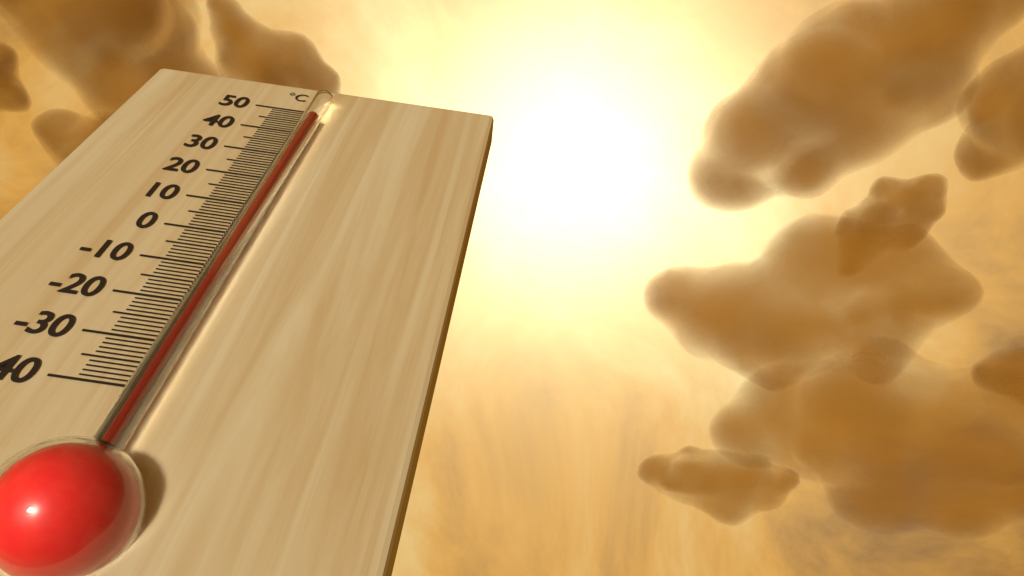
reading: 44 °C
